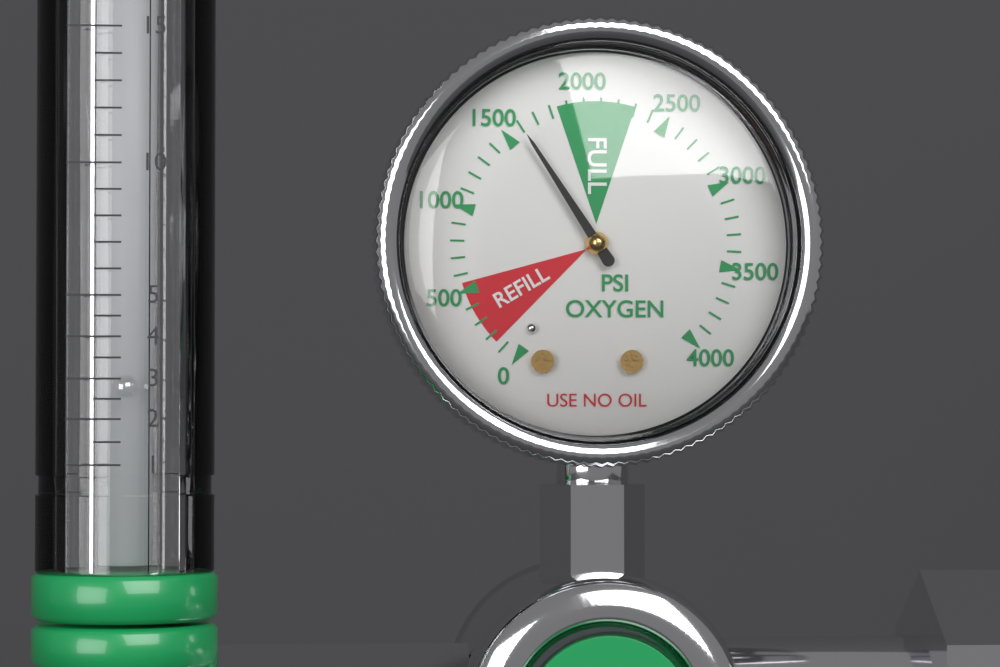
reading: 1600 psi
